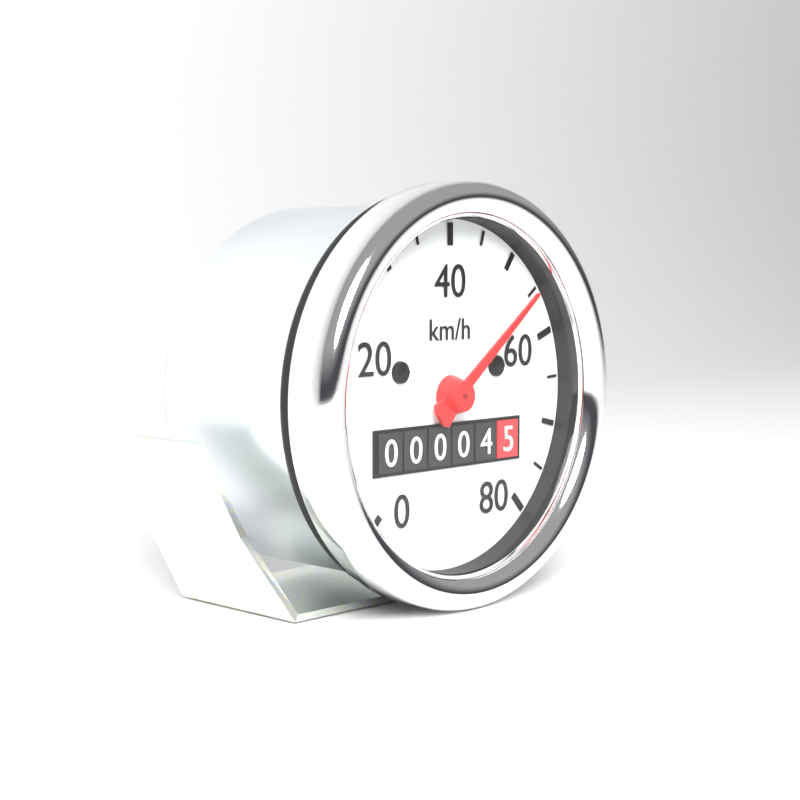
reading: 55 km/h
